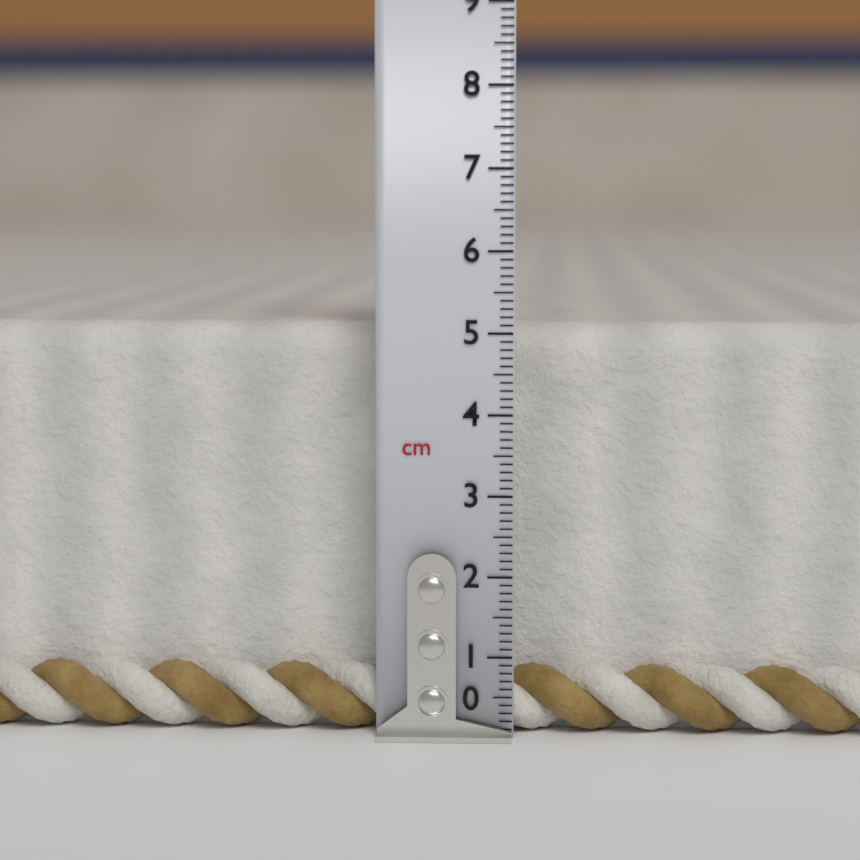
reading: 5.1 cm
